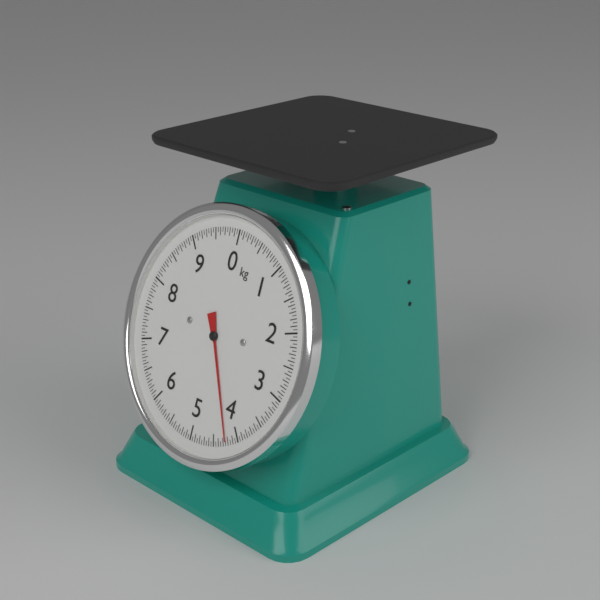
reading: 4.25 kg
